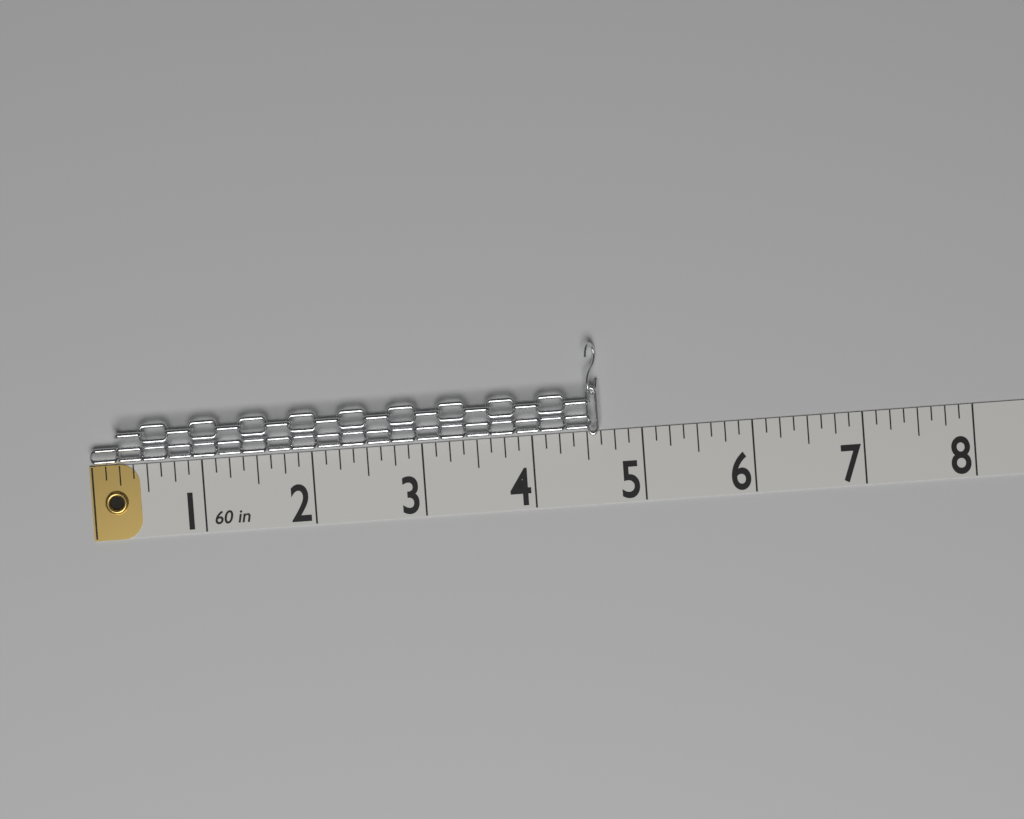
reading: 4.625 in
